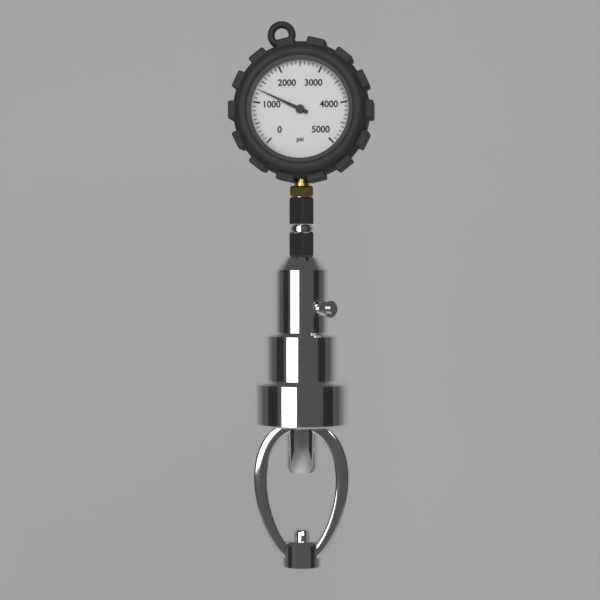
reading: 1300 psi
